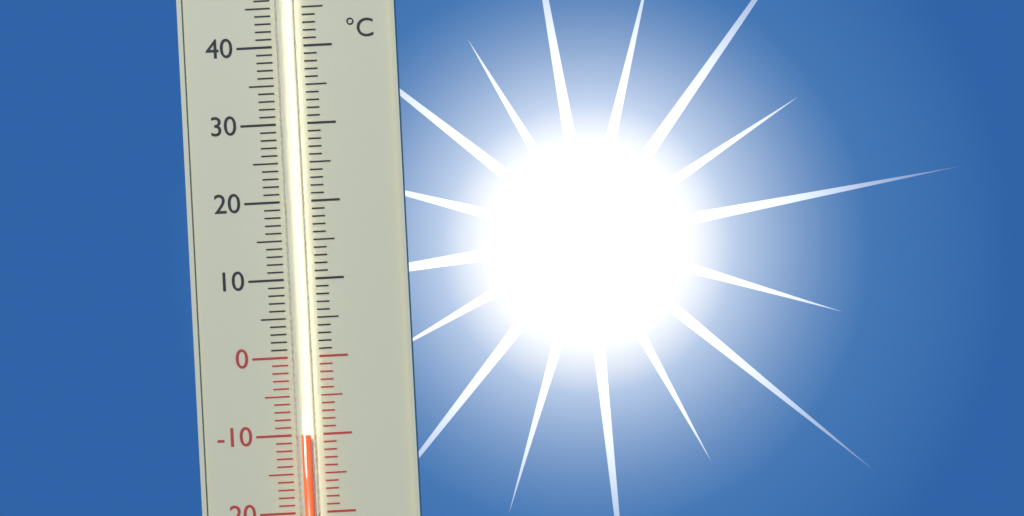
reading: -10 °C
